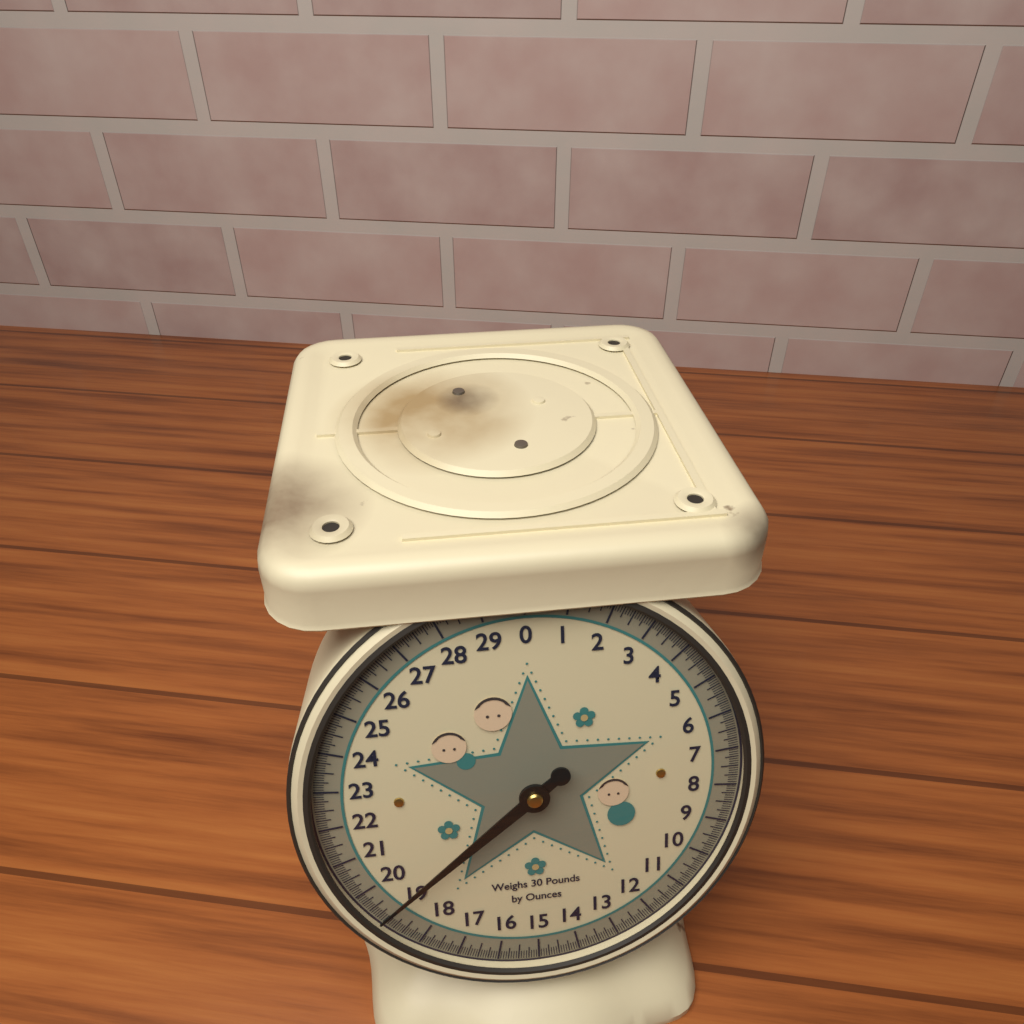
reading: 19.2500 lb
